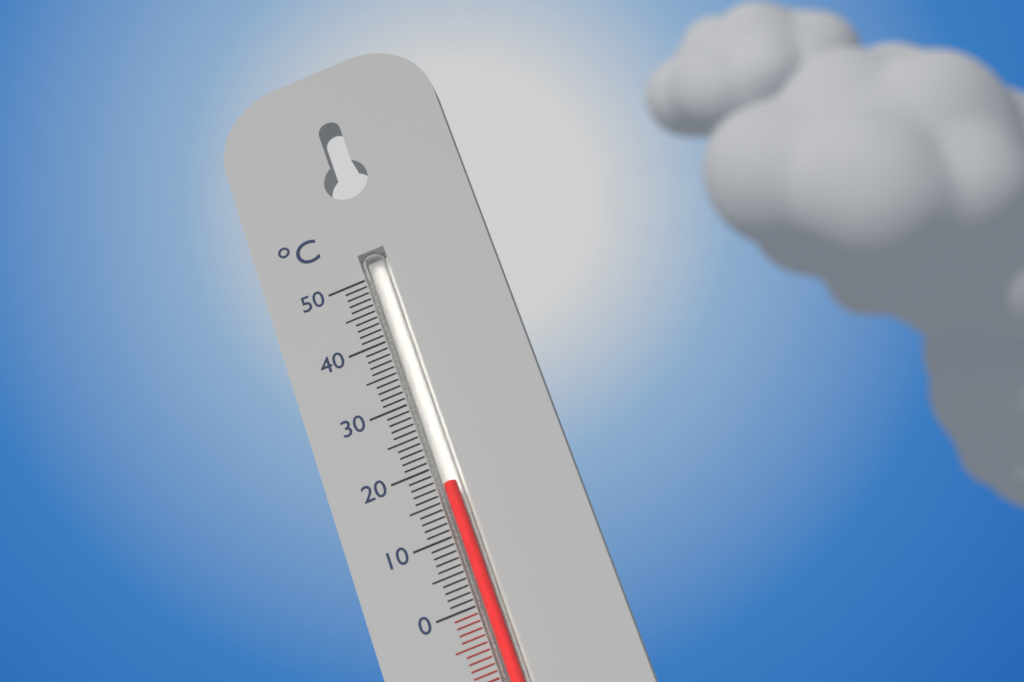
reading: 17 °C
